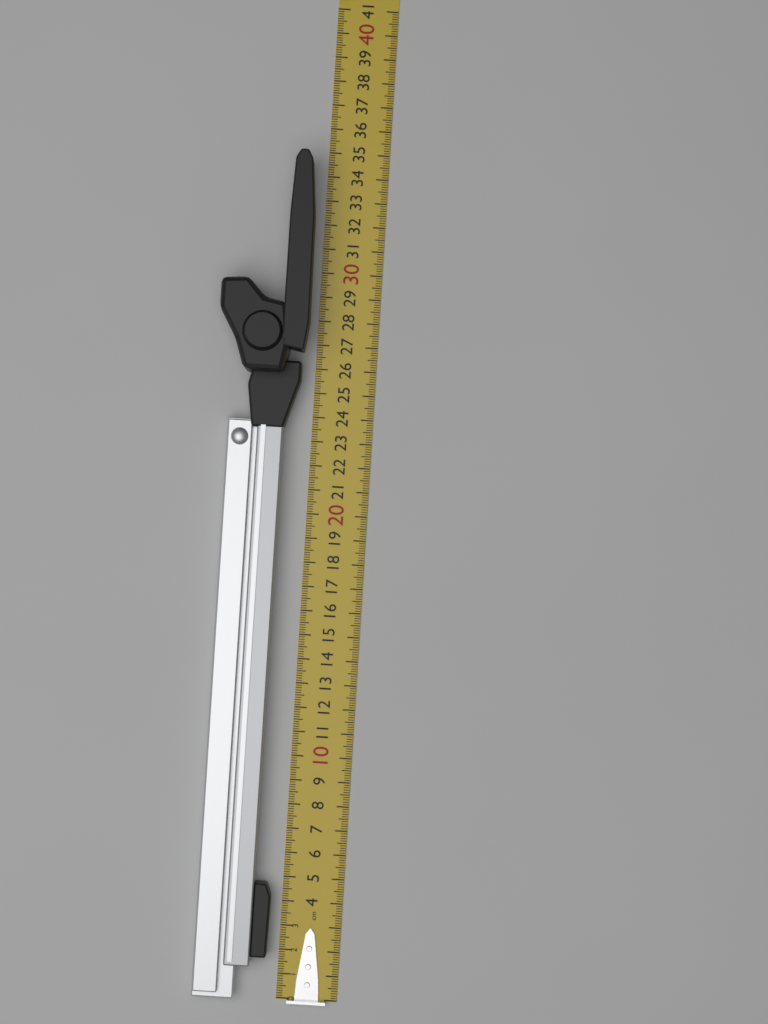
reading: 34.7 cm
